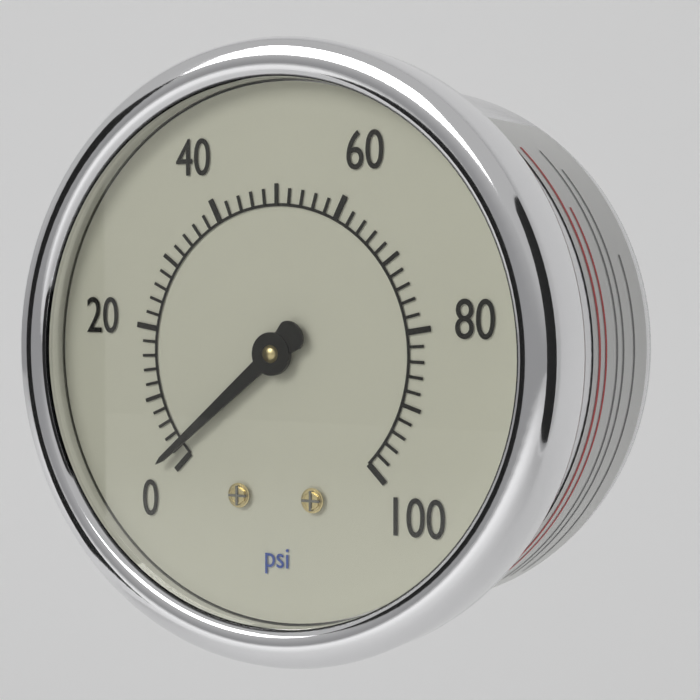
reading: 2 psi
